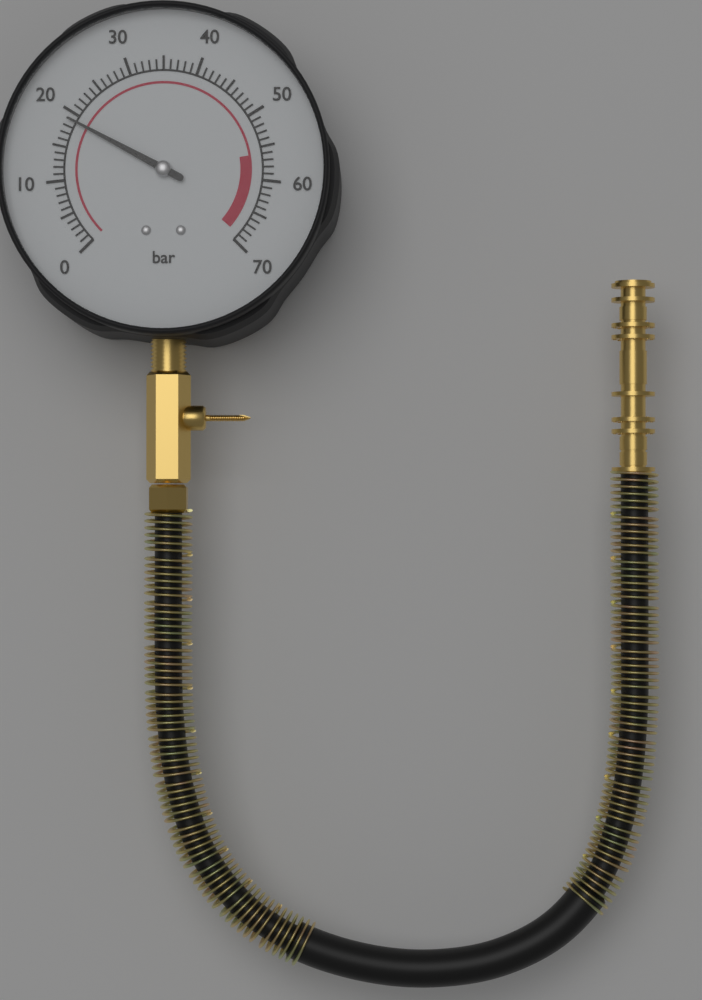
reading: 19 bar
